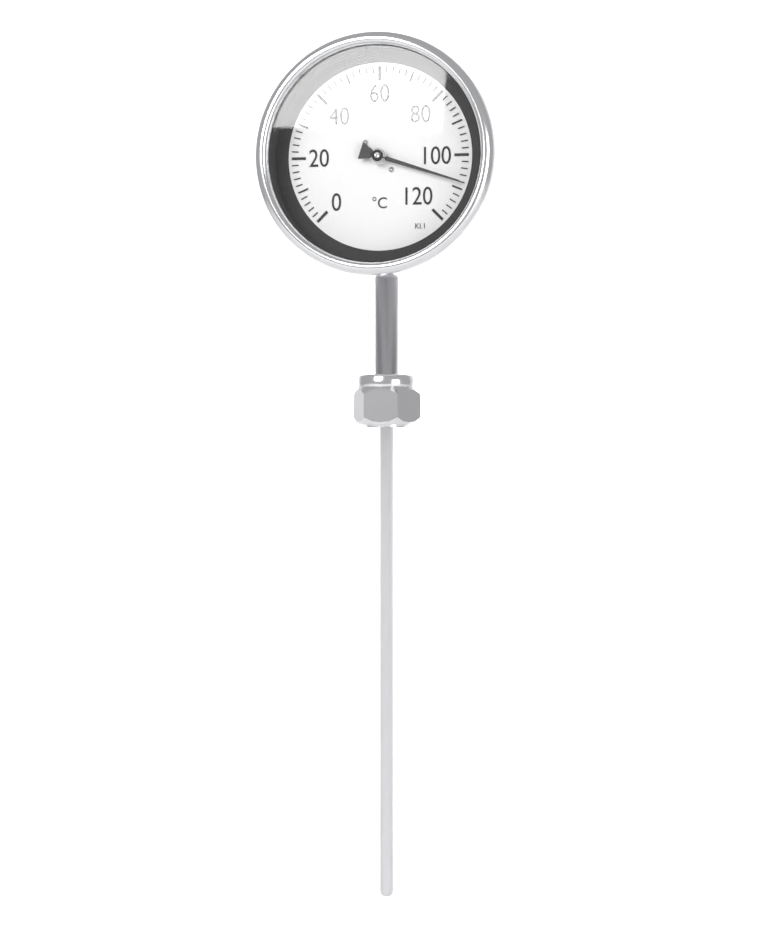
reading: 108 °C
